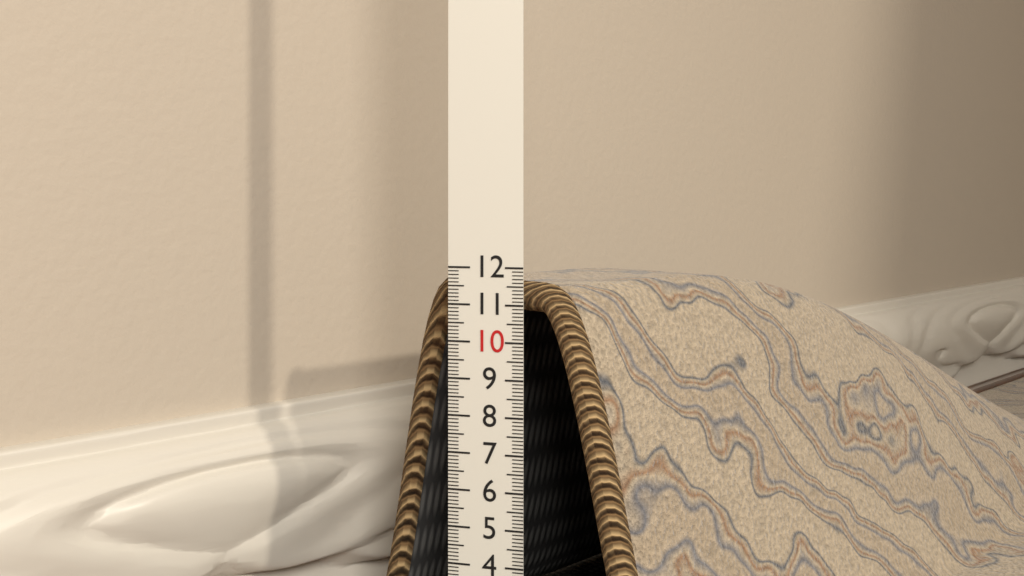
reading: 11.6 (no unit)
